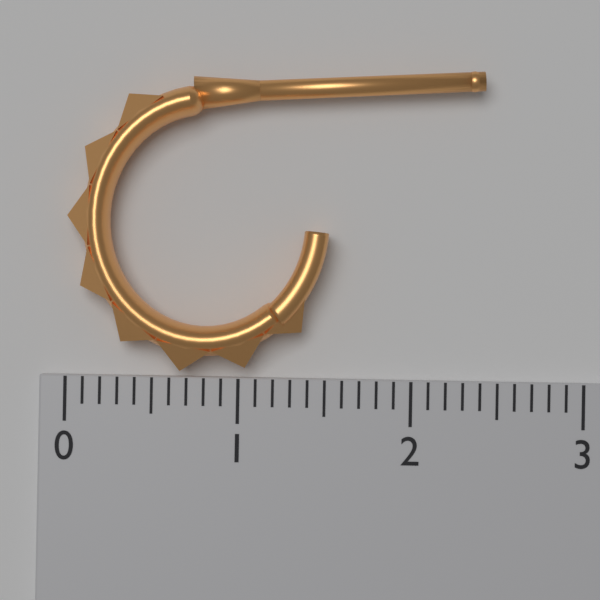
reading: 2.4 (no unit)
